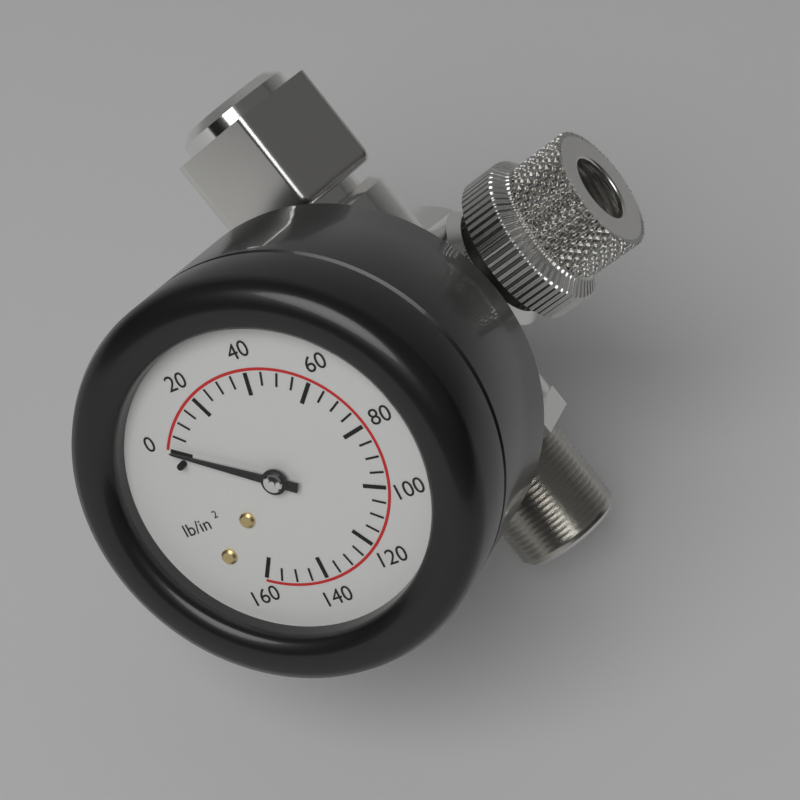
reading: 0 lb/in²
